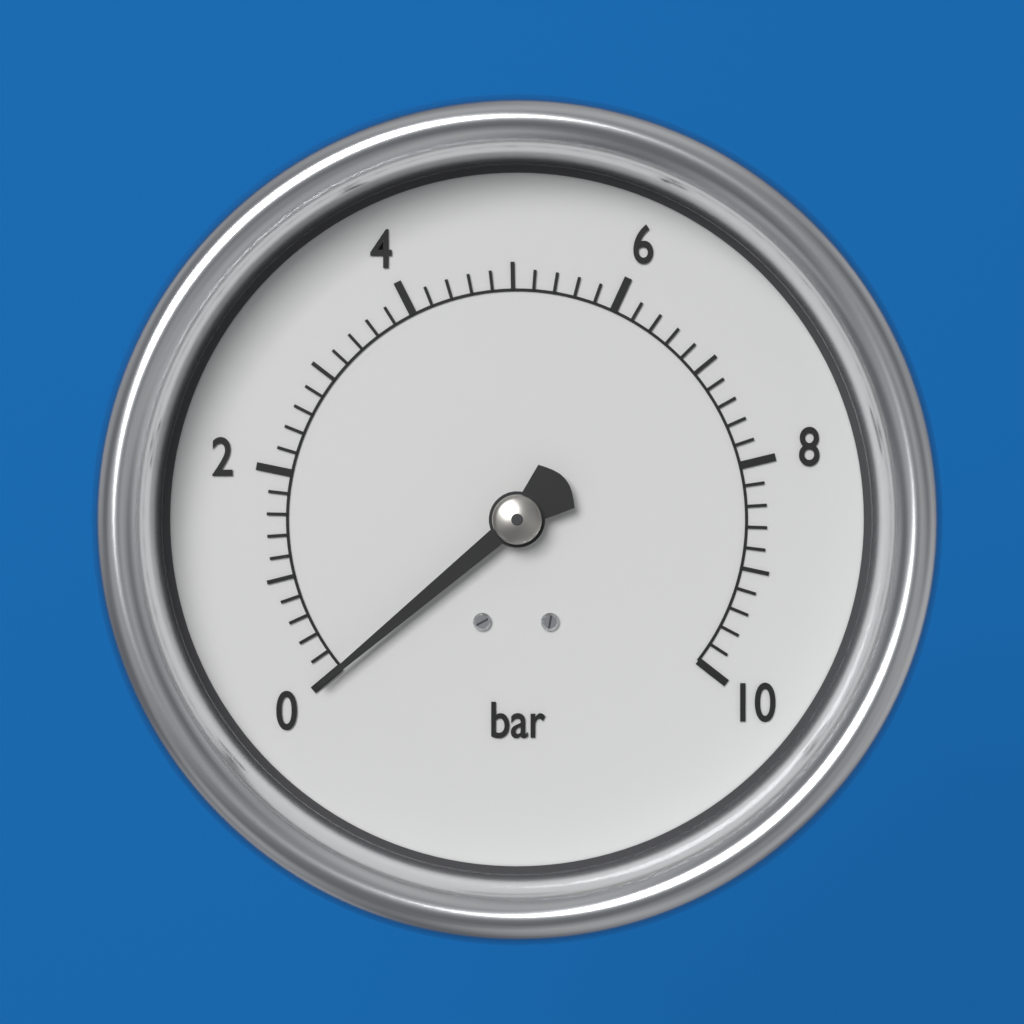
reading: 0.0 bar
